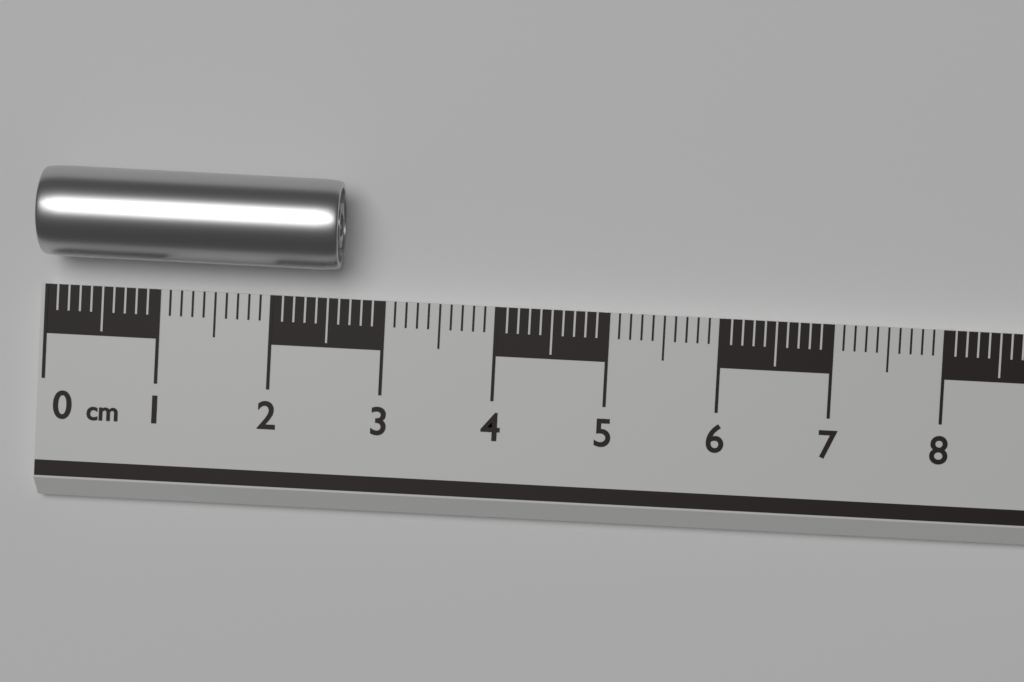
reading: 2.6 cm
